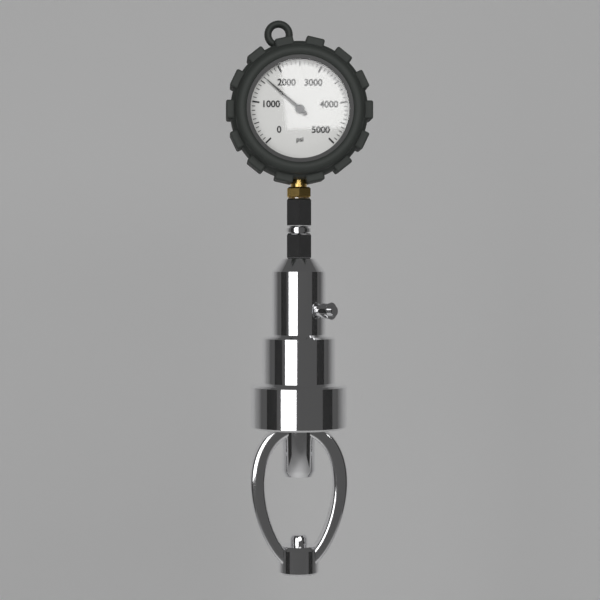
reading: 1600 psi
